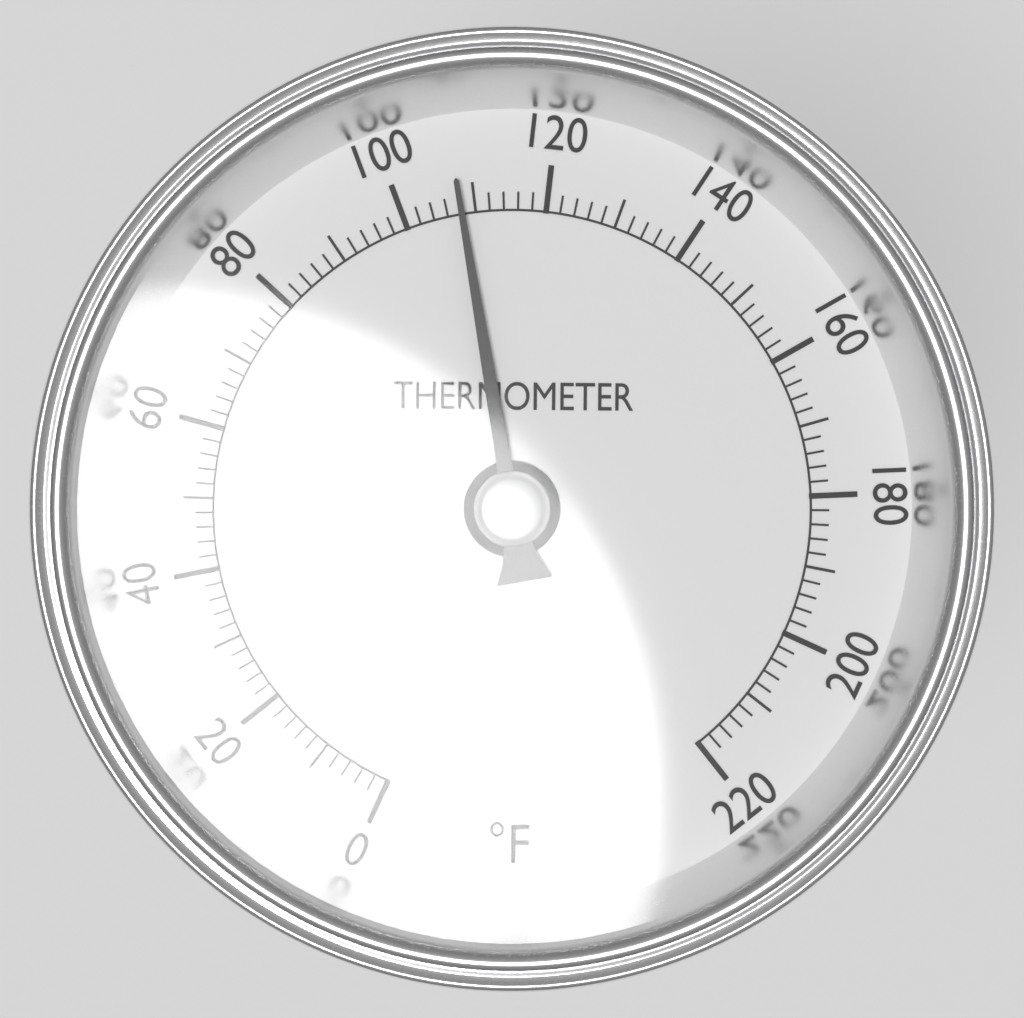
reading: 108 °F
